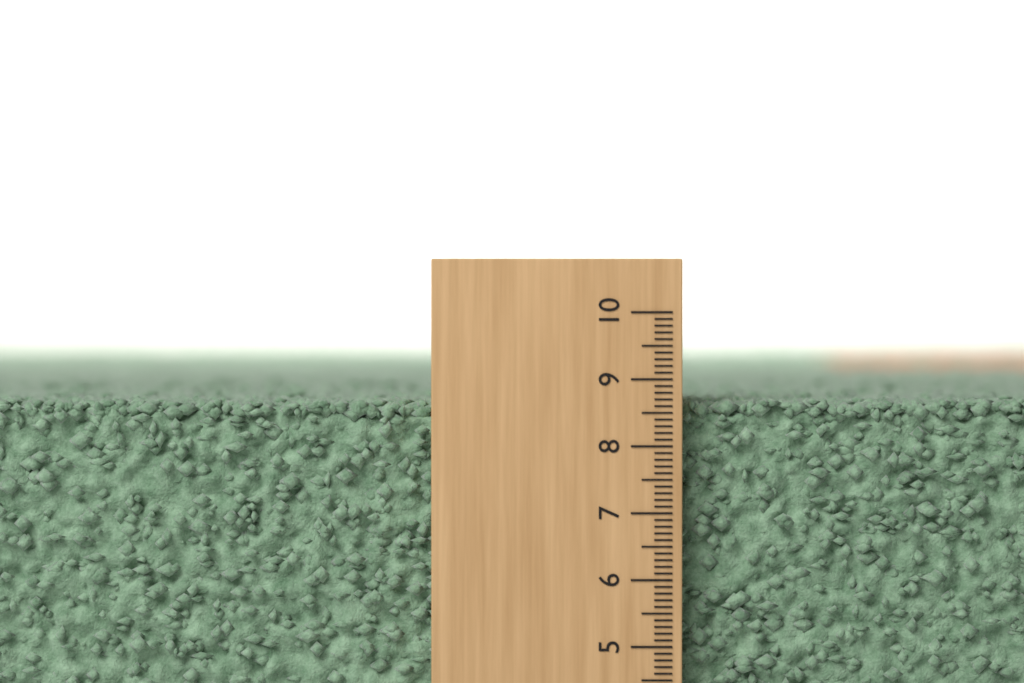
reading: 8.7 (no unit)
